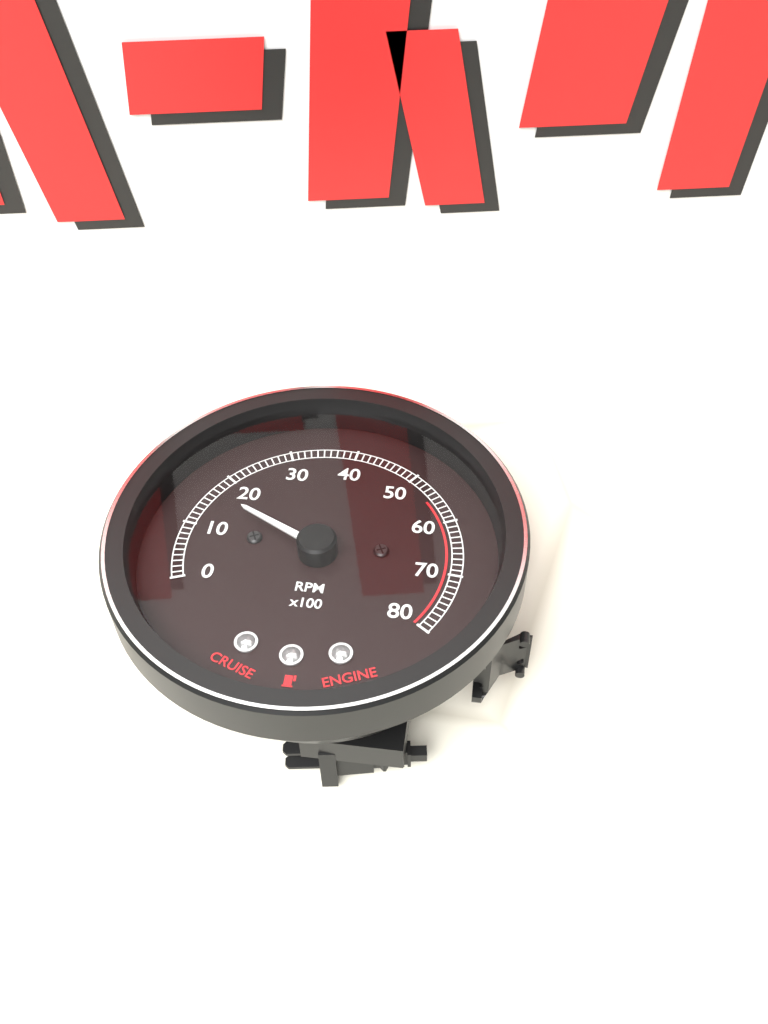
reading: 1600 RPM
